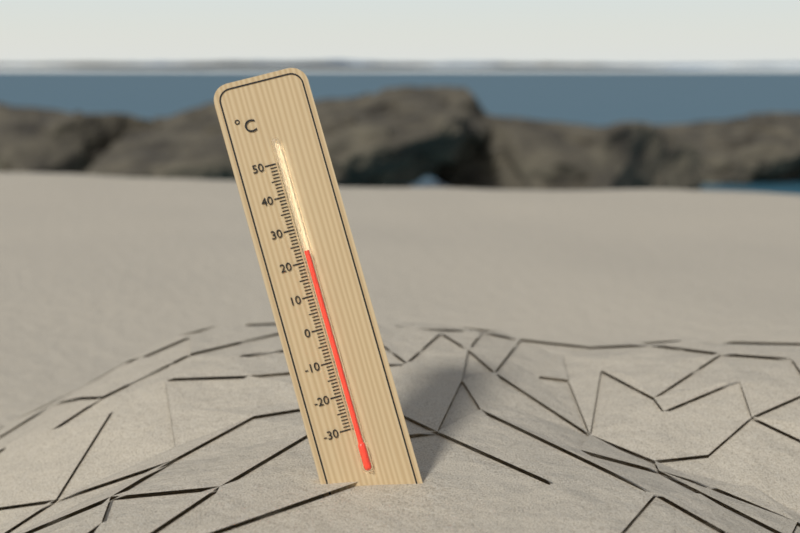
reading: 23 °C
